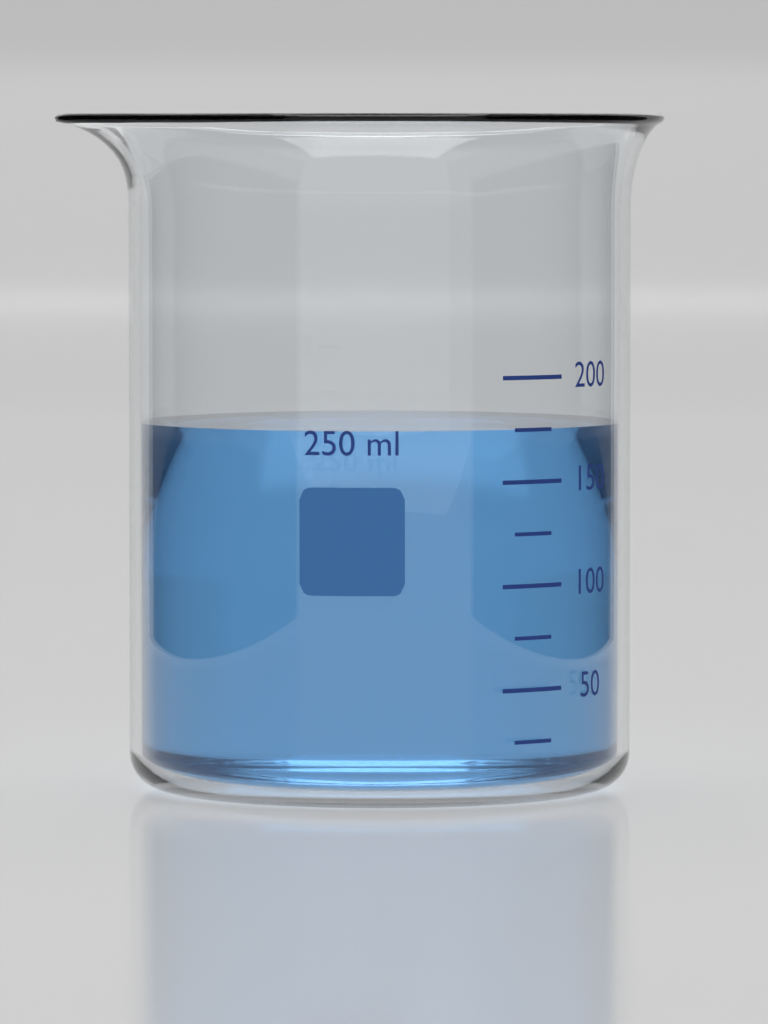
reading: 175 ml
